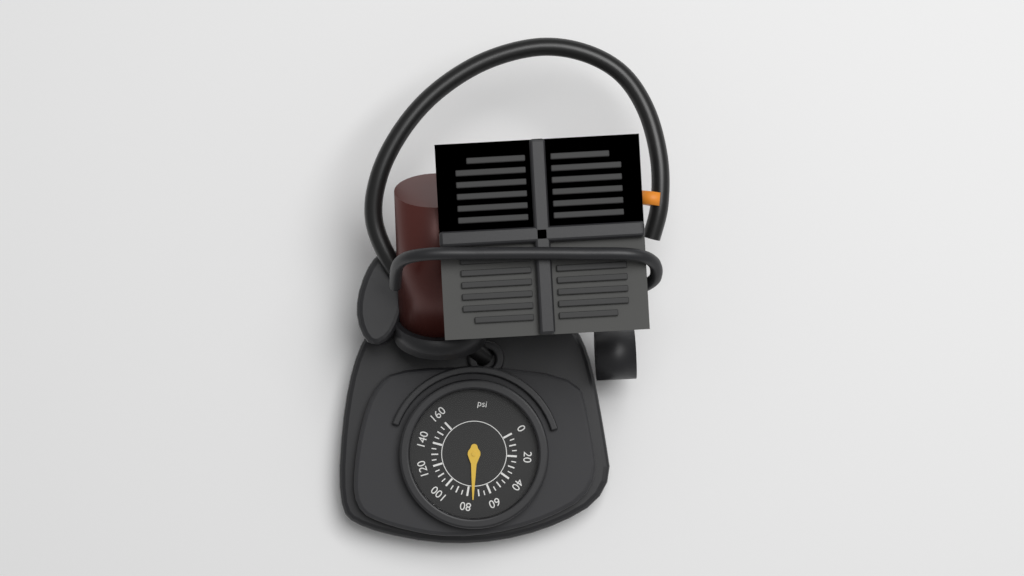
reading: 75 psi
